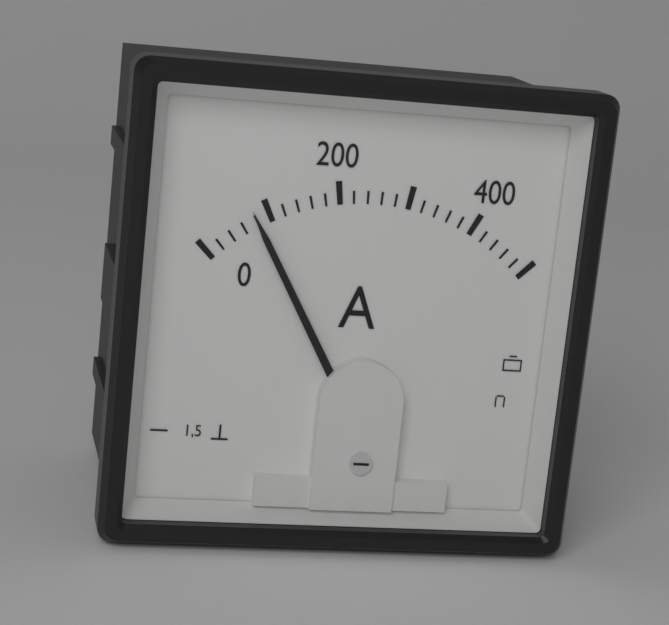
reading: 80 A
